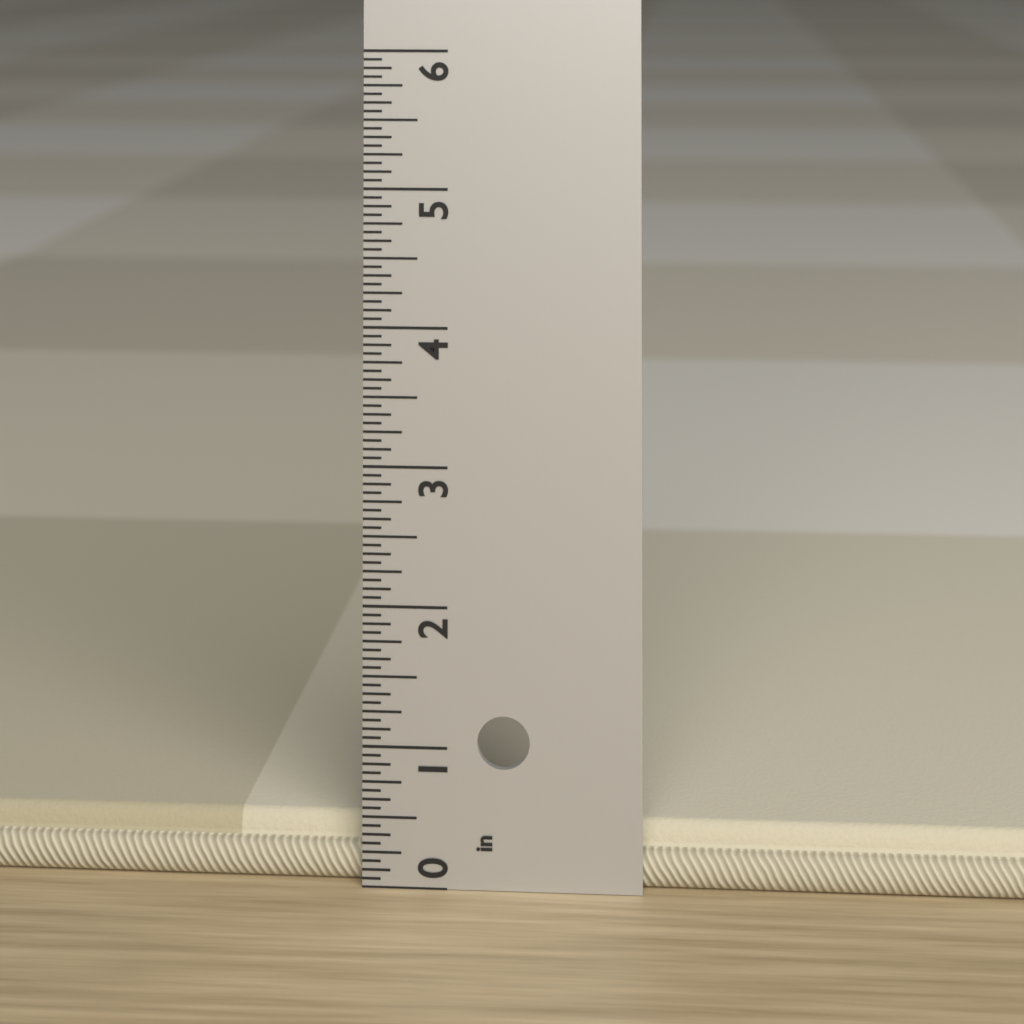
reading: 0.4375 in
